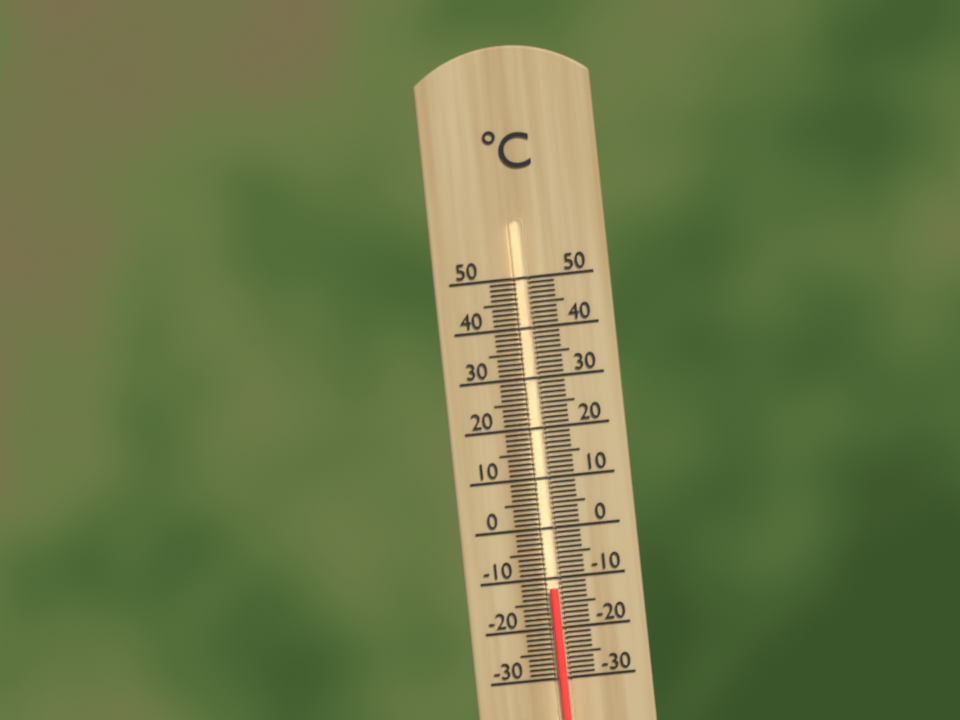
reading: -12 °C
